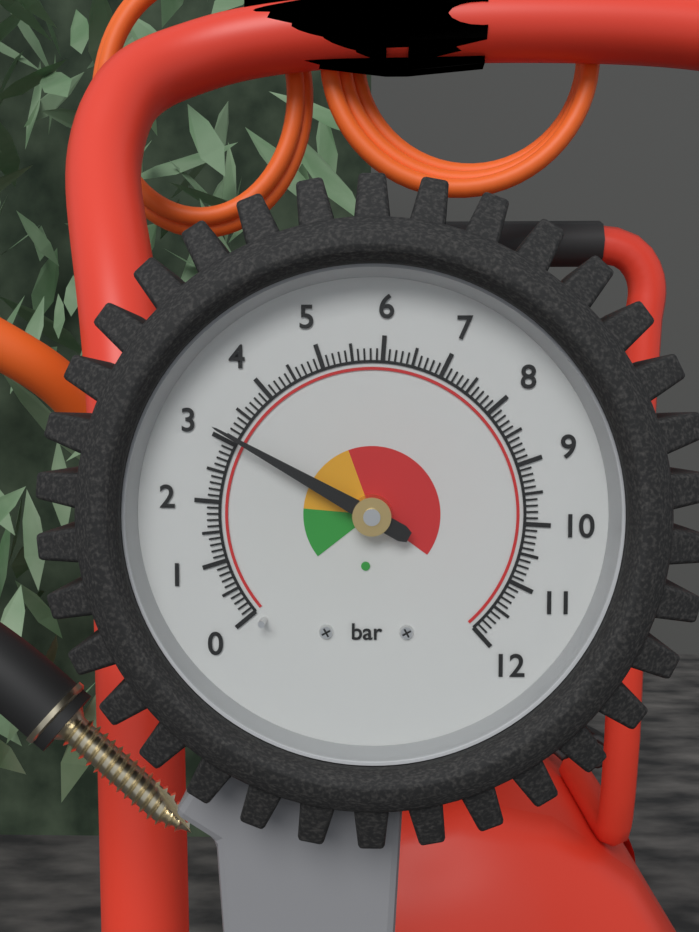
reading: 3.1 bar
